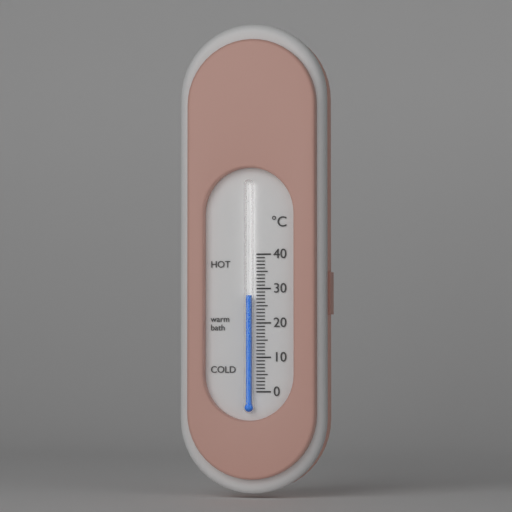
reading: 28 °C
